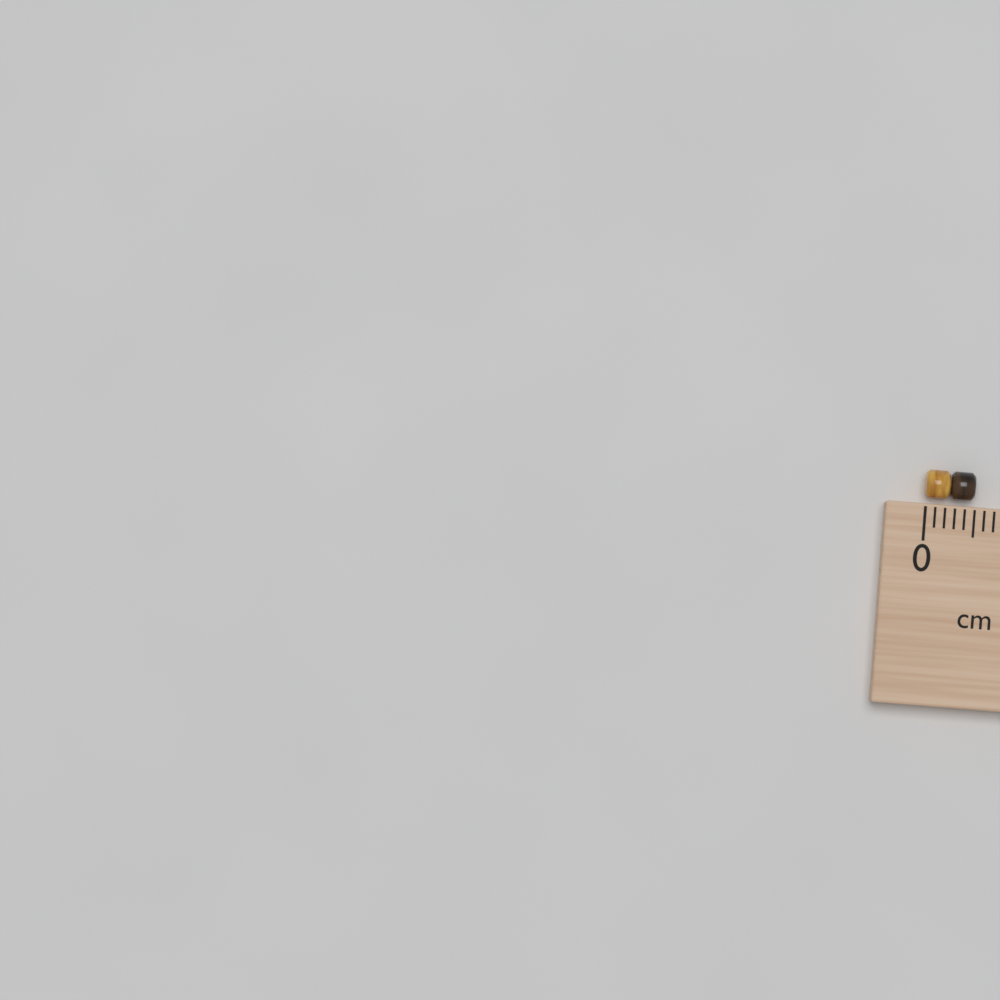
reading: 0.5 cm
